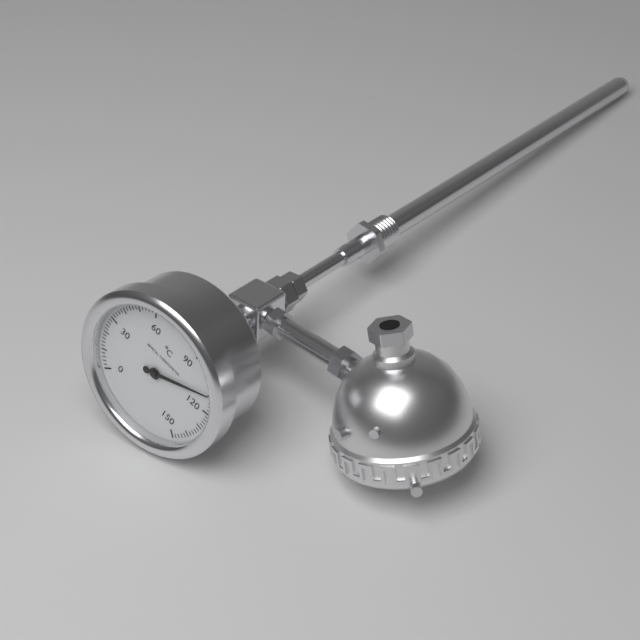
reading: 110 °C
